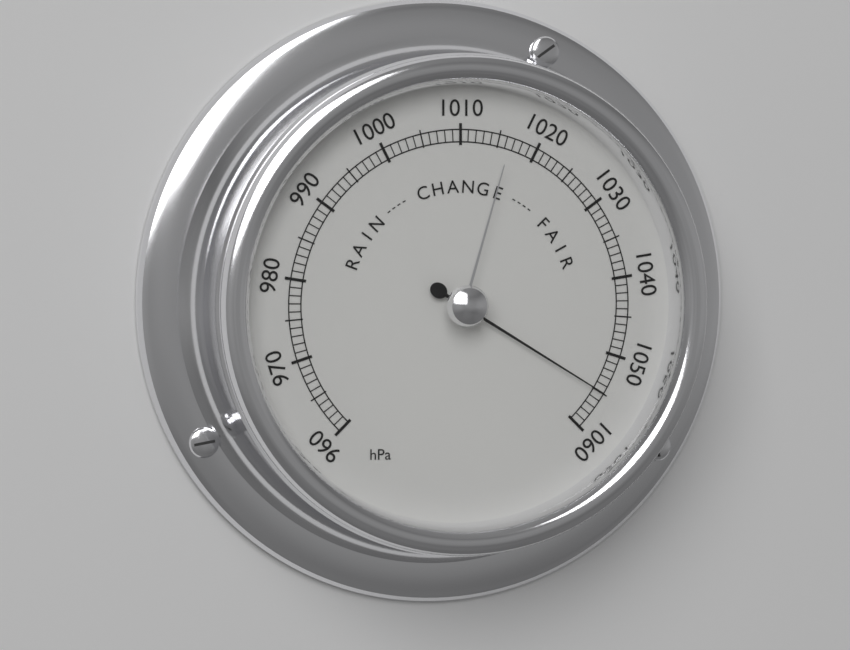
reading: 1055 hPa
